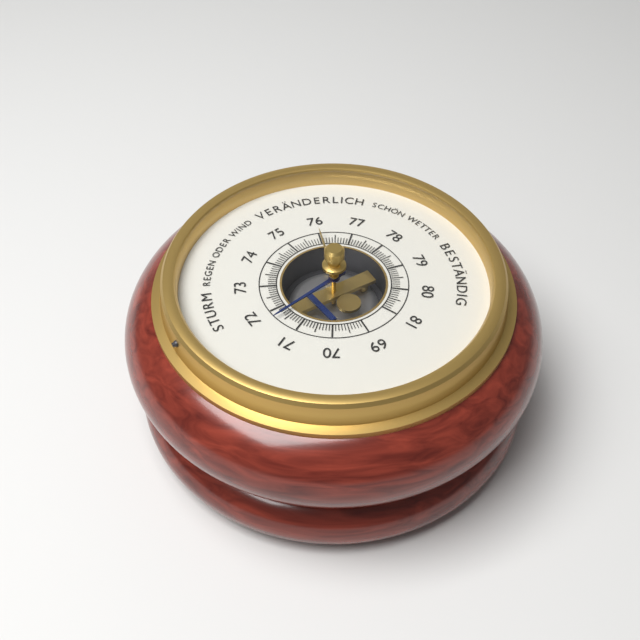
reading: 71.7 (no unit)
